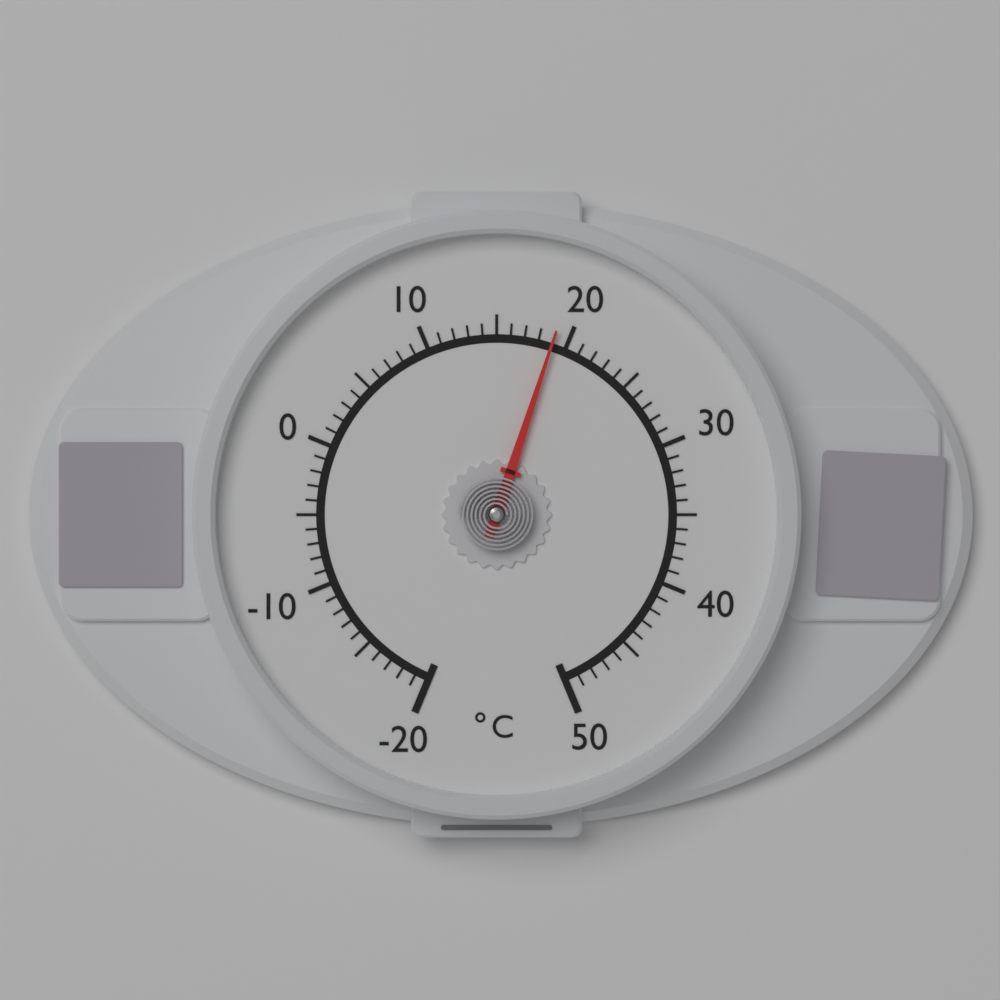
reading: 19 °C
